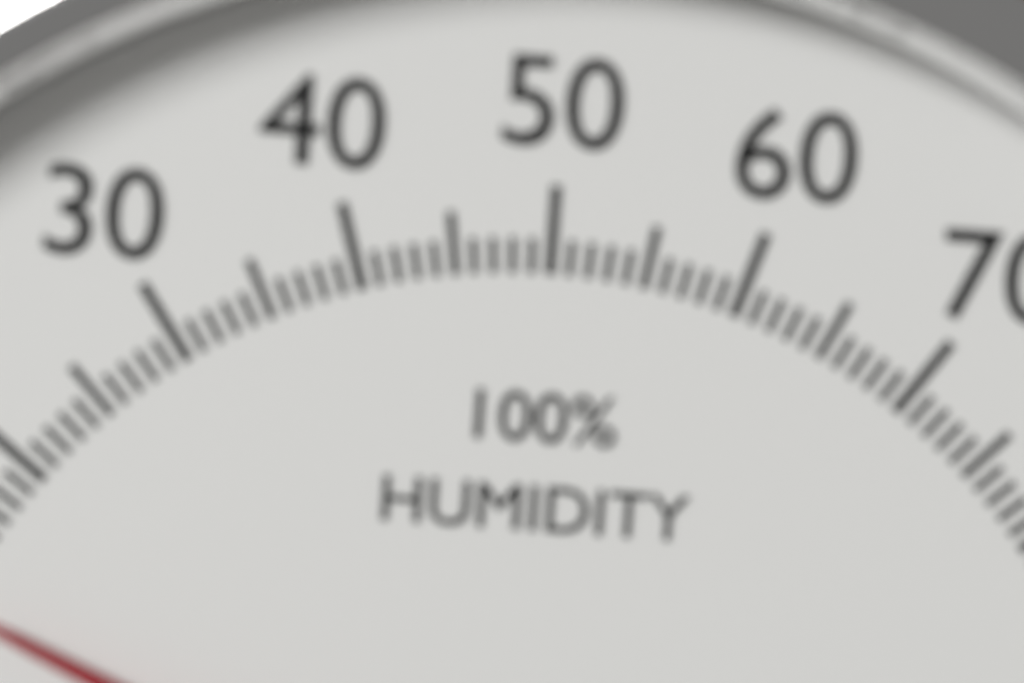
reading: 12 %
